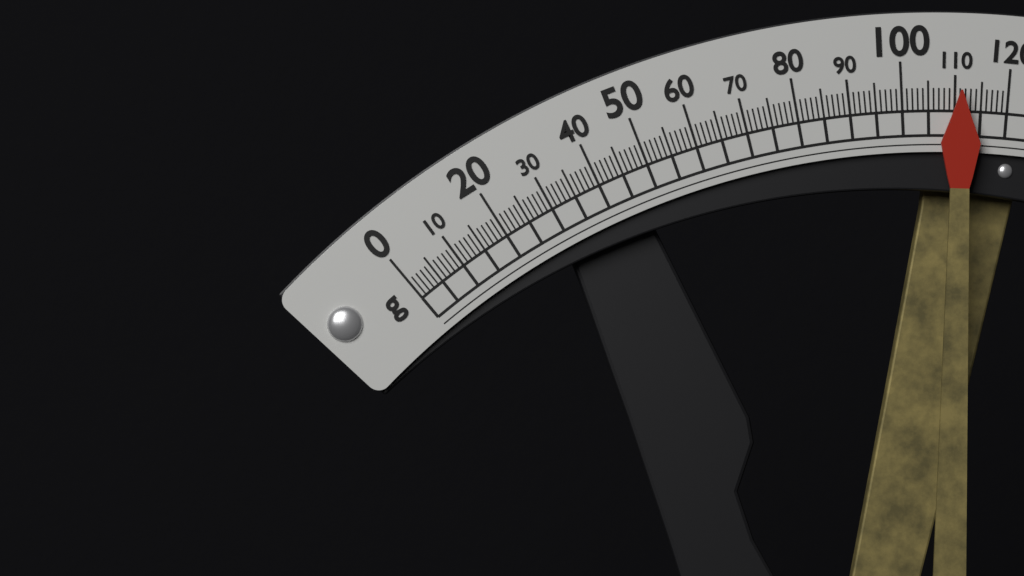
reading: 111 g
